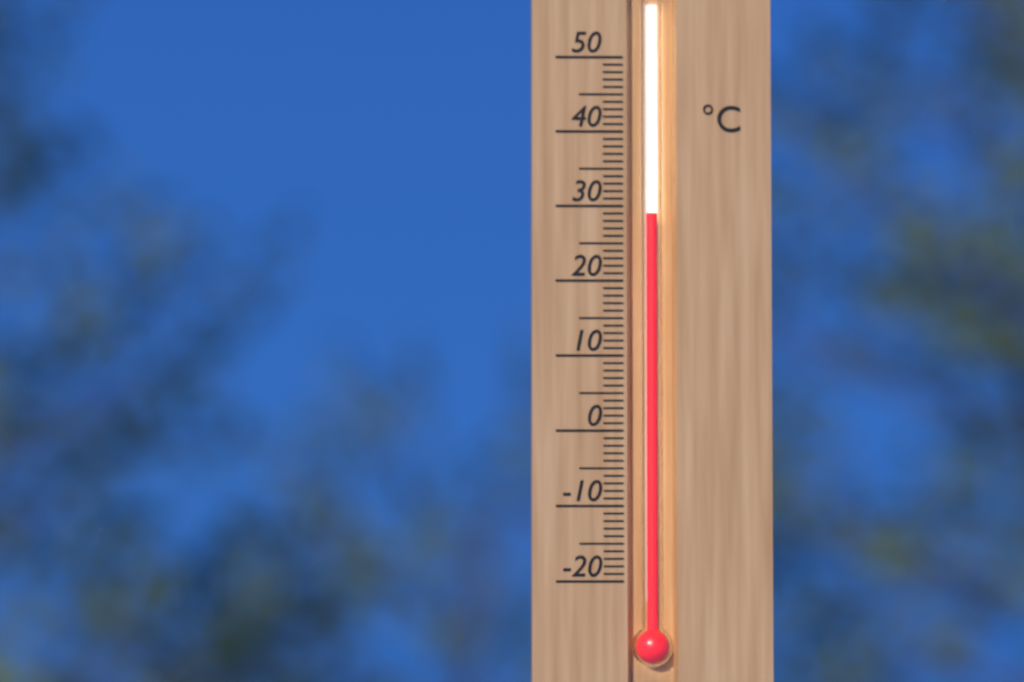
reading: 29 °C
